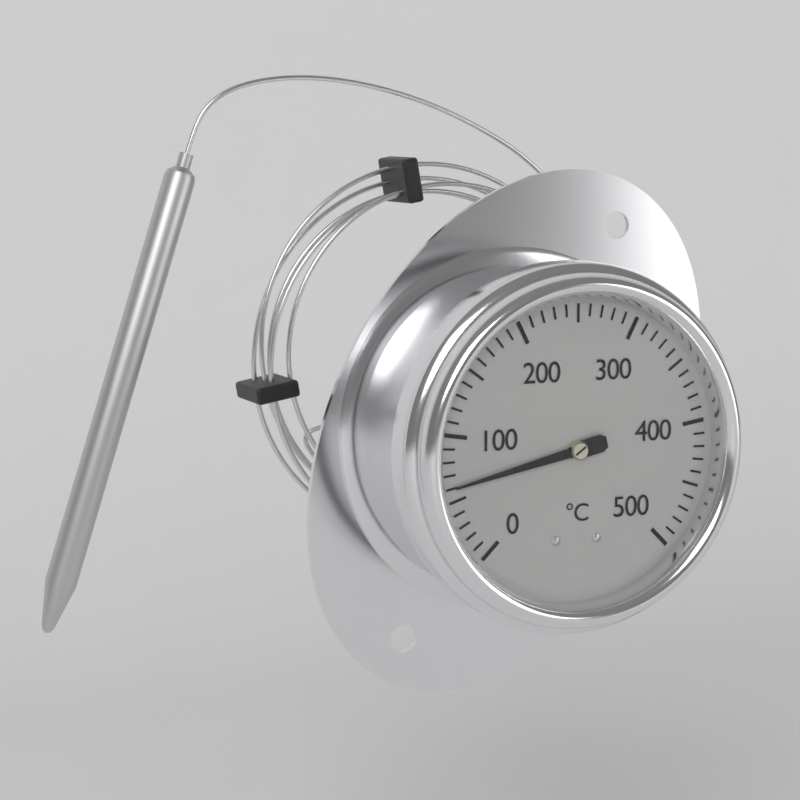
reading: 60 °C
